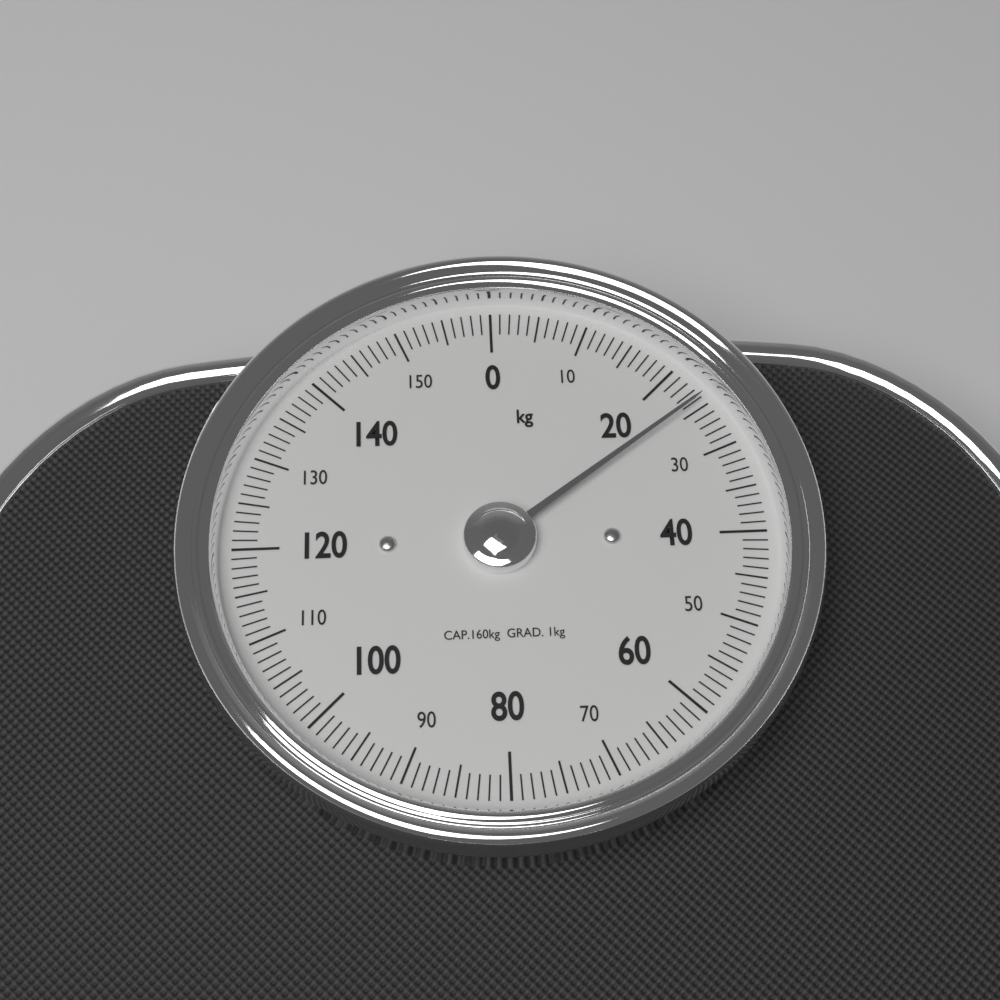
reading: 24 kg
